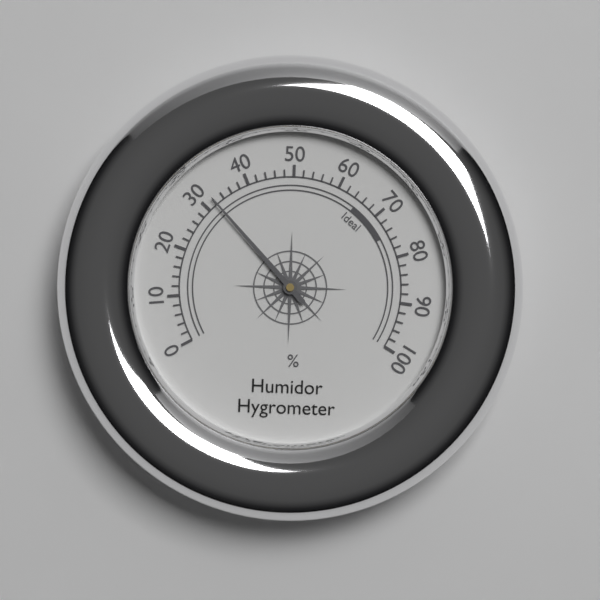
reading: 32 %
